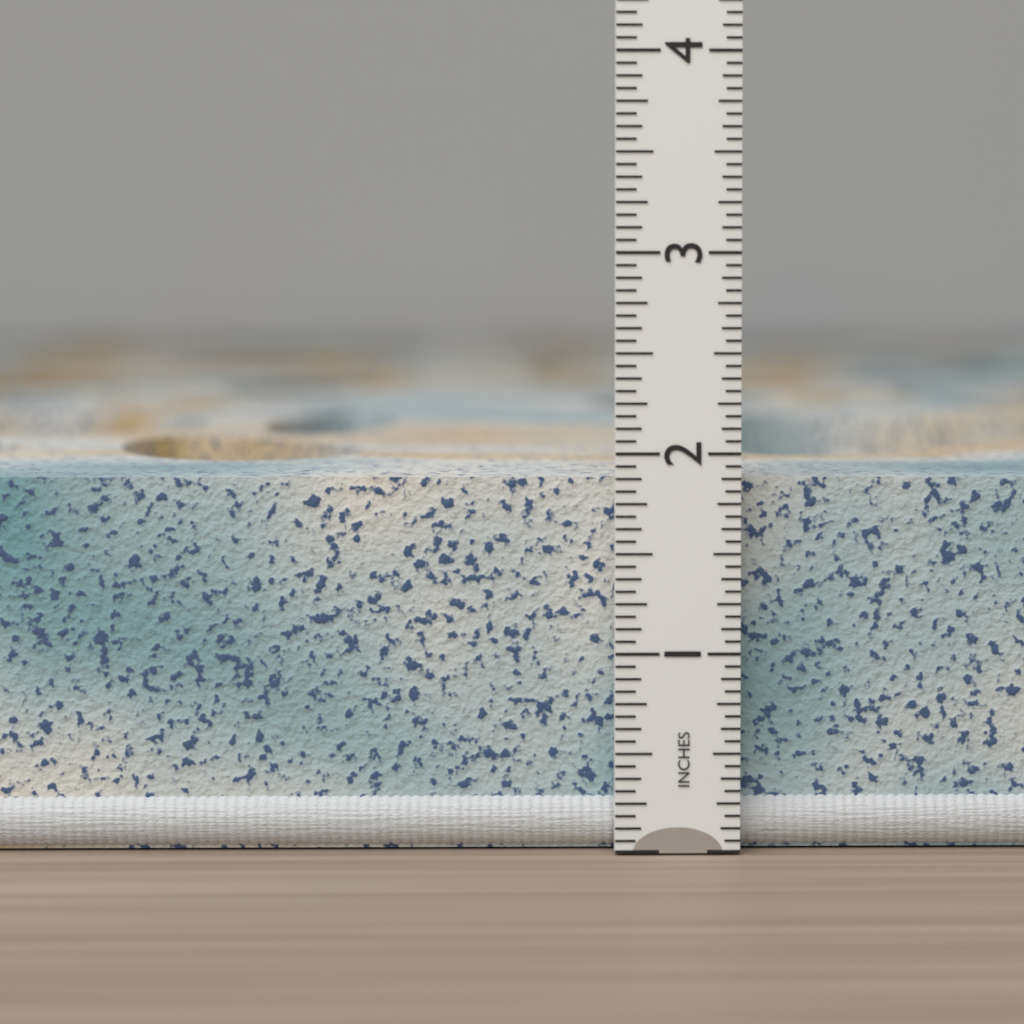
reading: 1.8750 in
